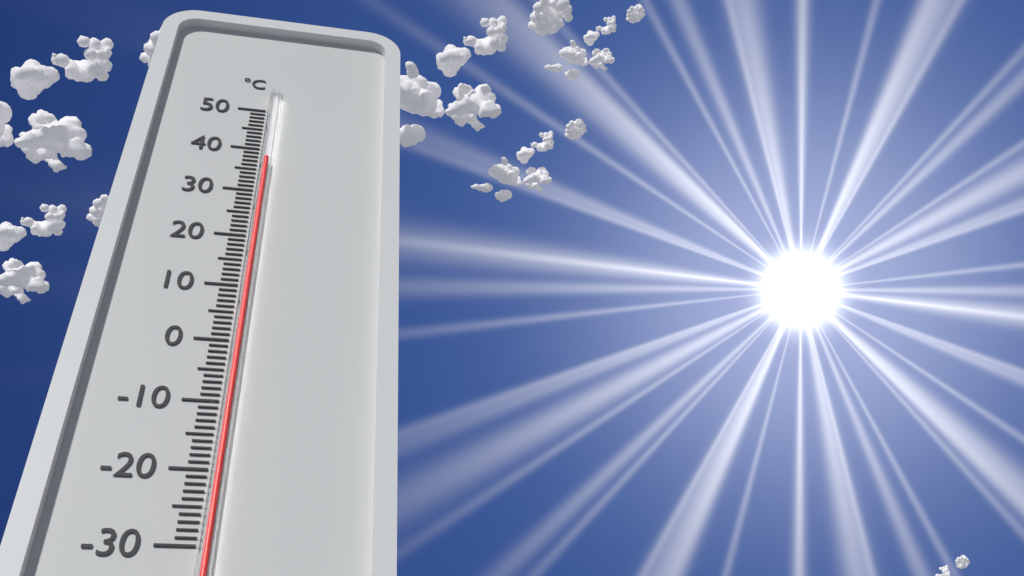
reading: 37 °C
